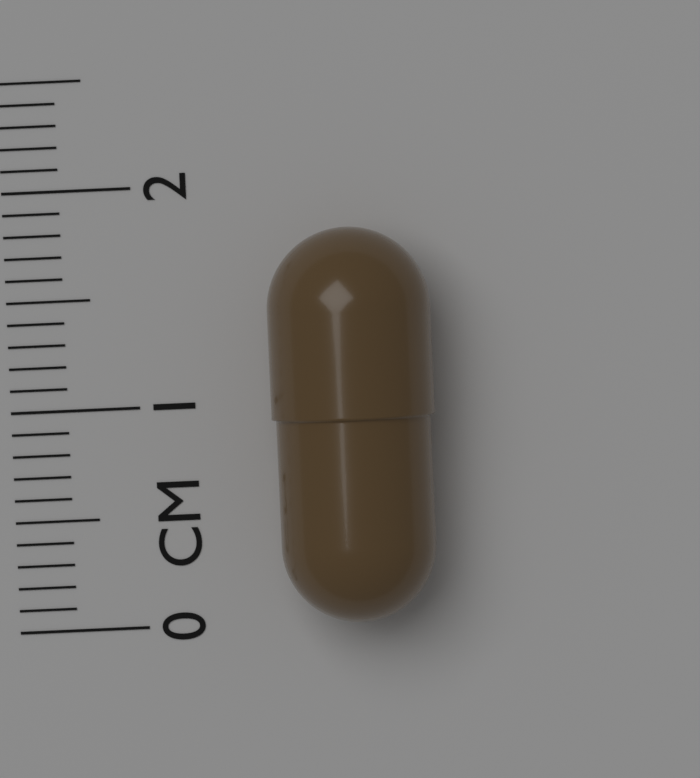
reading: 1.8 cm
